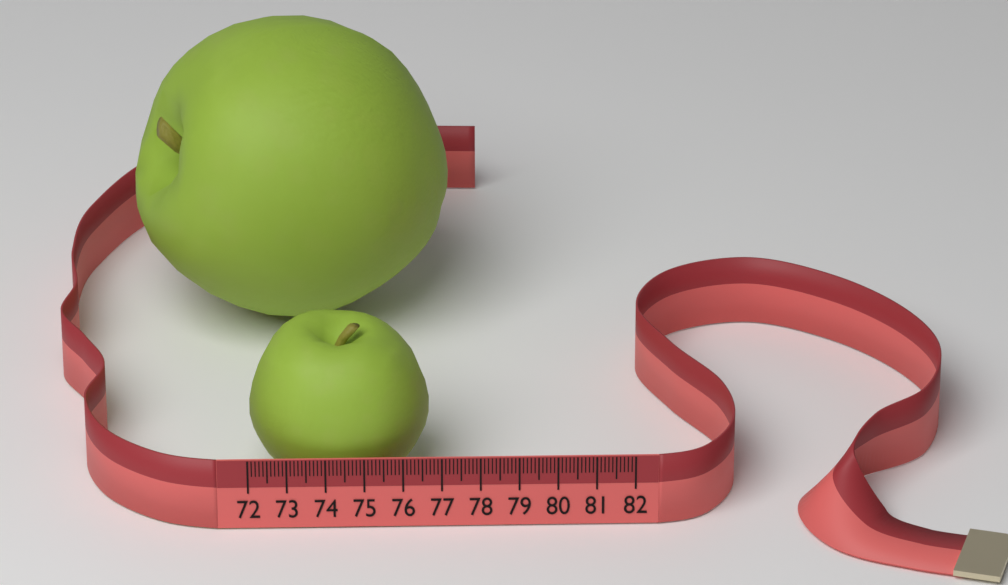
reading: 76.7 (no unit)
